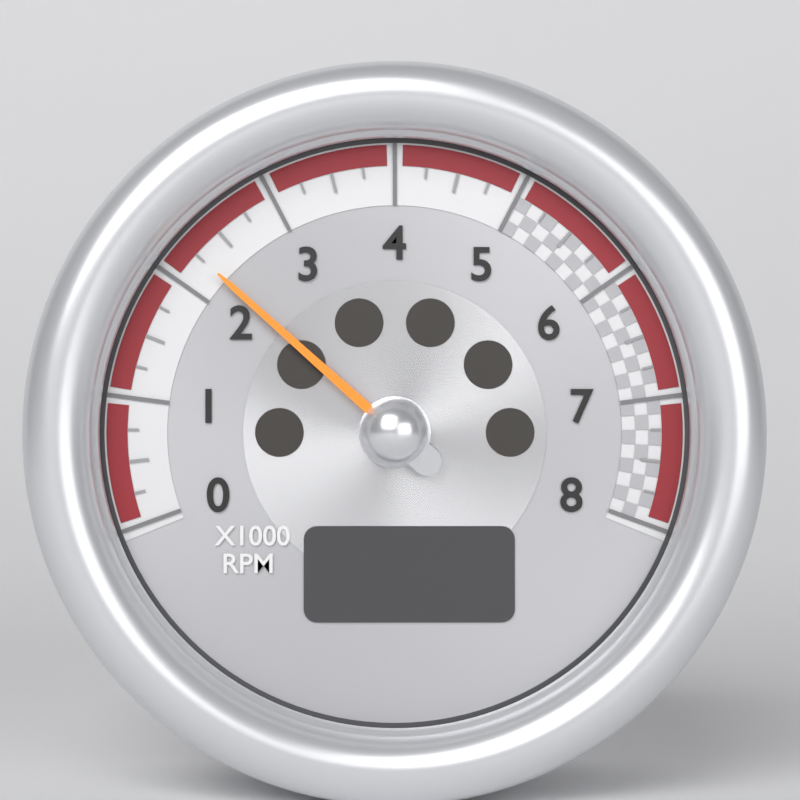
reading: 2.25 x1000 RPM
